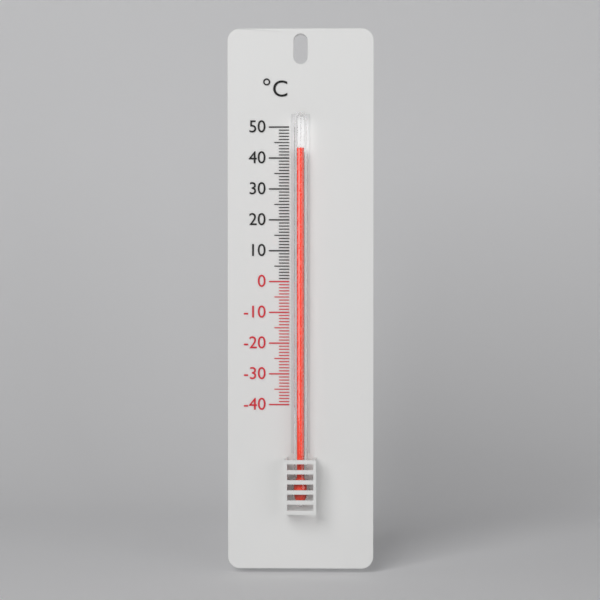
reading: 43 °C
